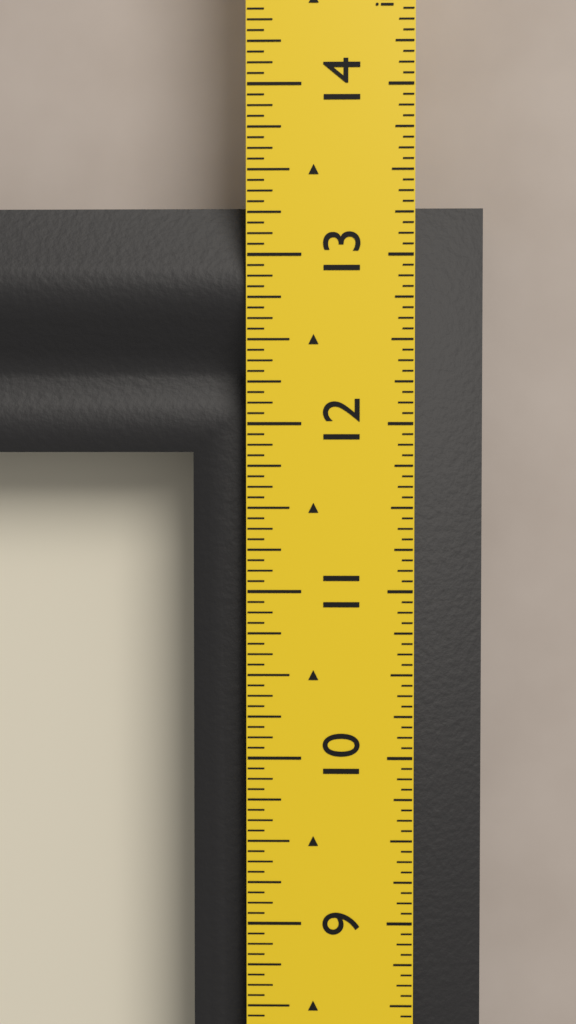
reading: 13.3125 in
